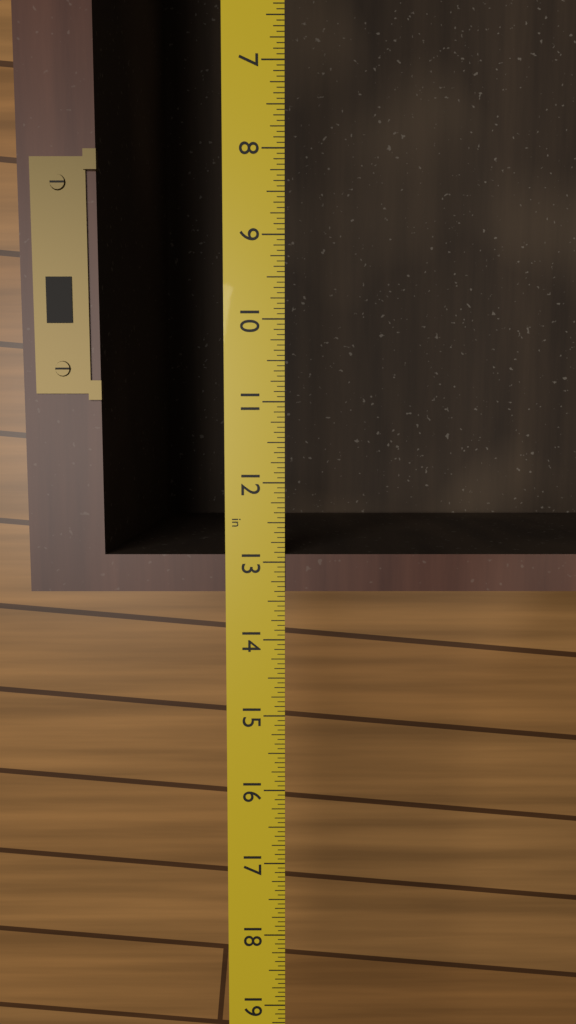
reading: 13.3750 in
